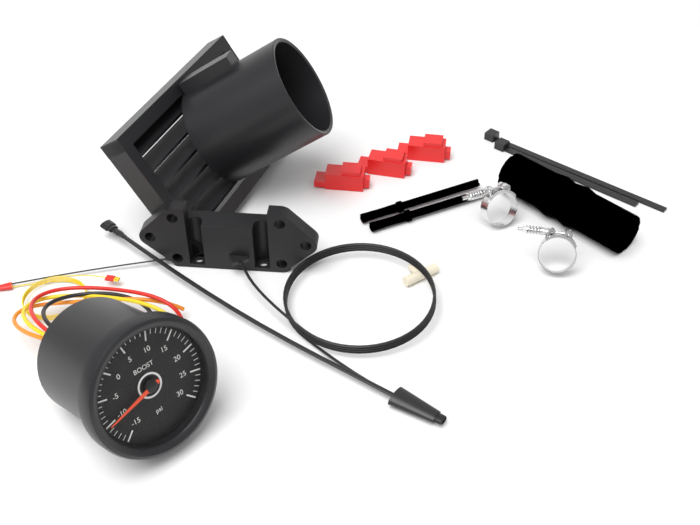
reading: -10 psi
